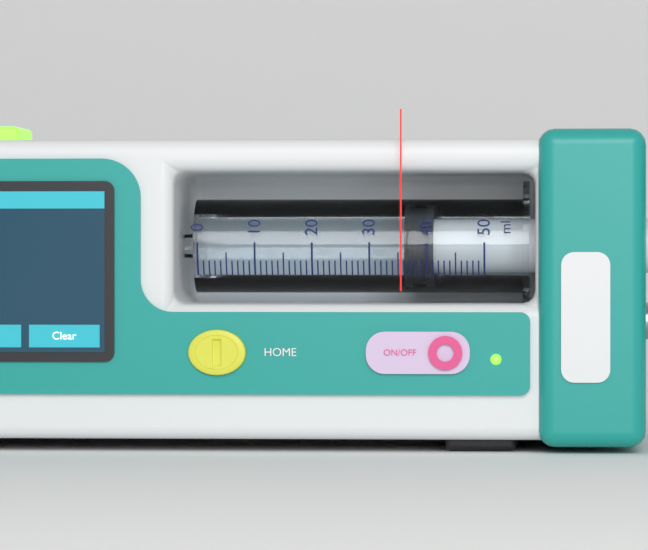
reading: 36 ml
